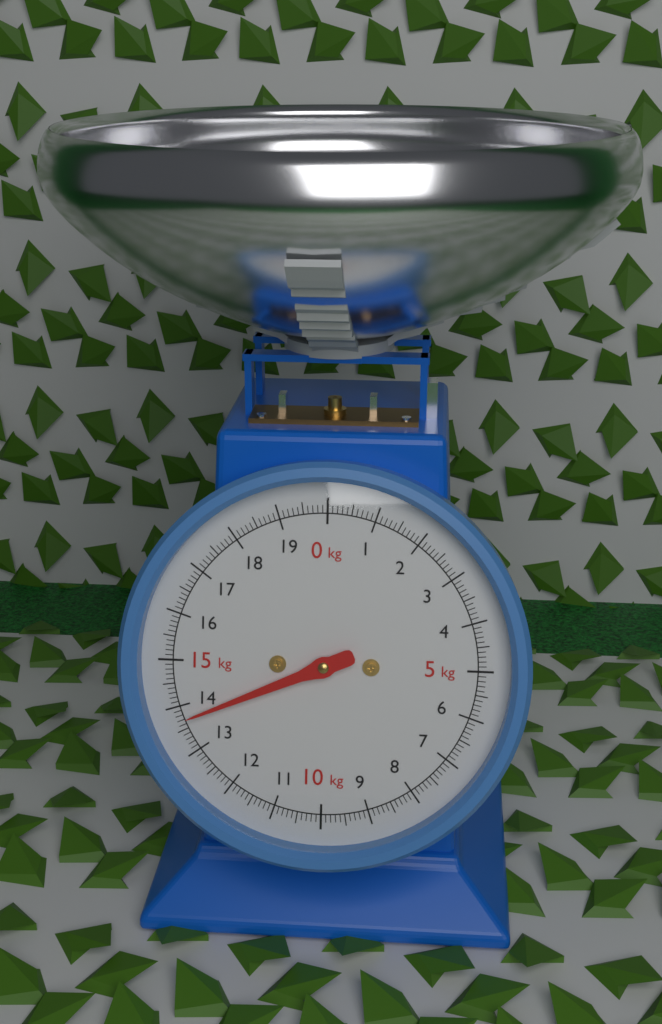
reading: 13.7 kg
